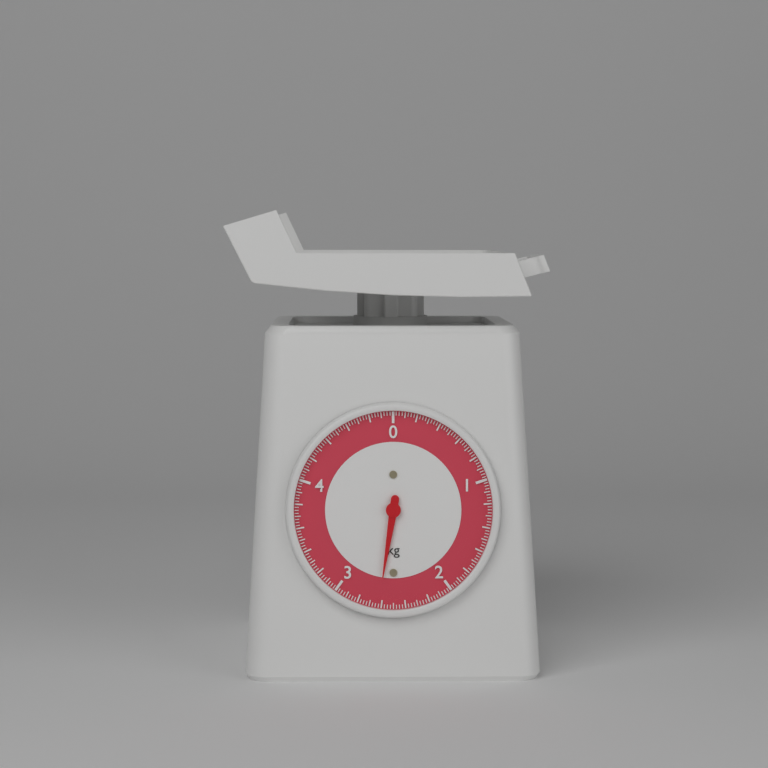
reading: 2.625 kg
